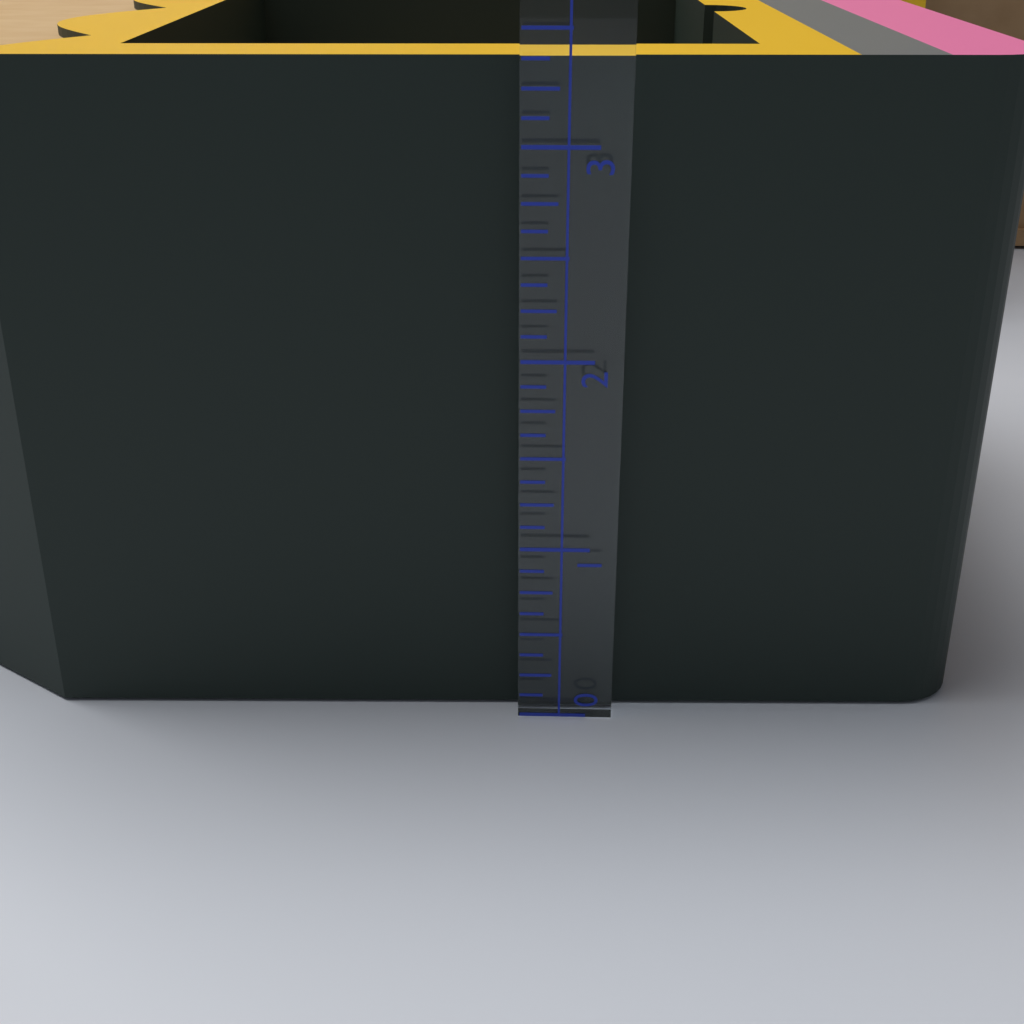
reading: 3.375 (no unit)
